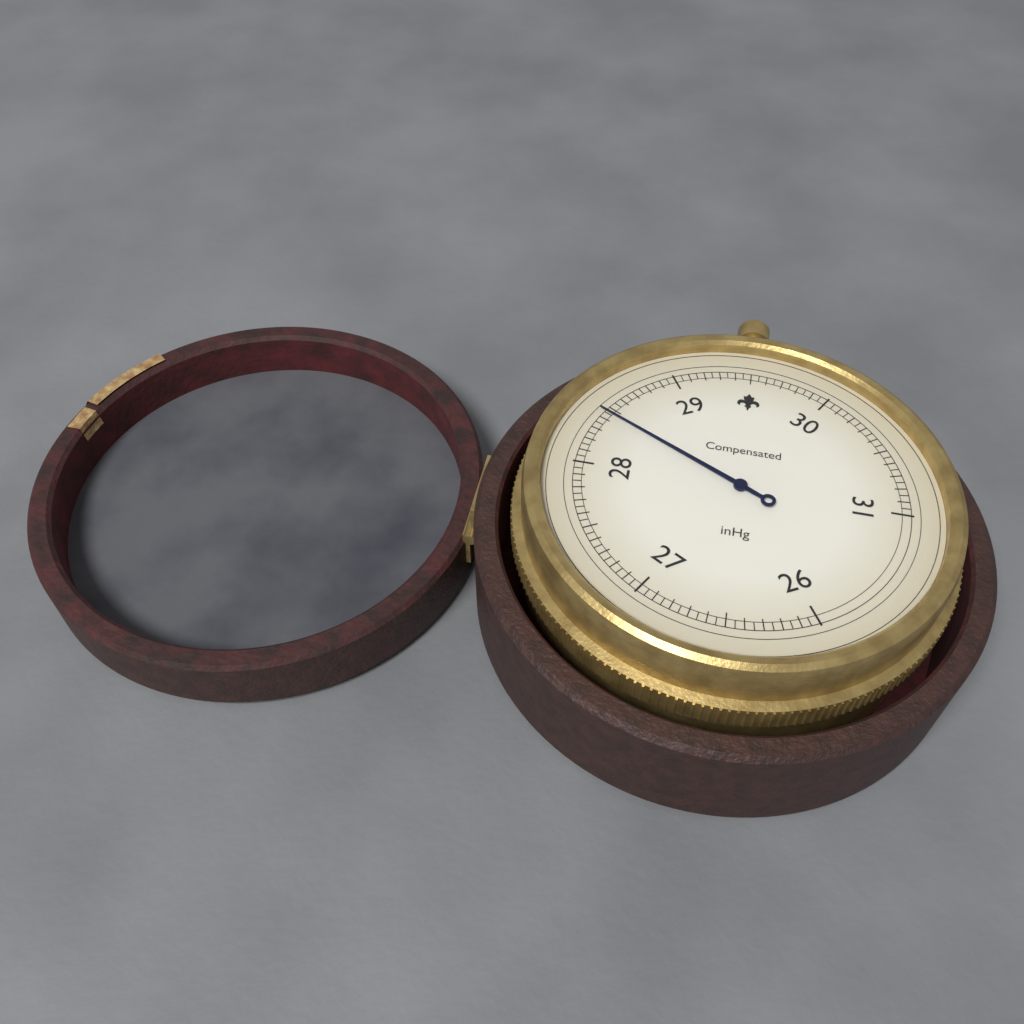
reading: 28.45 inHg
